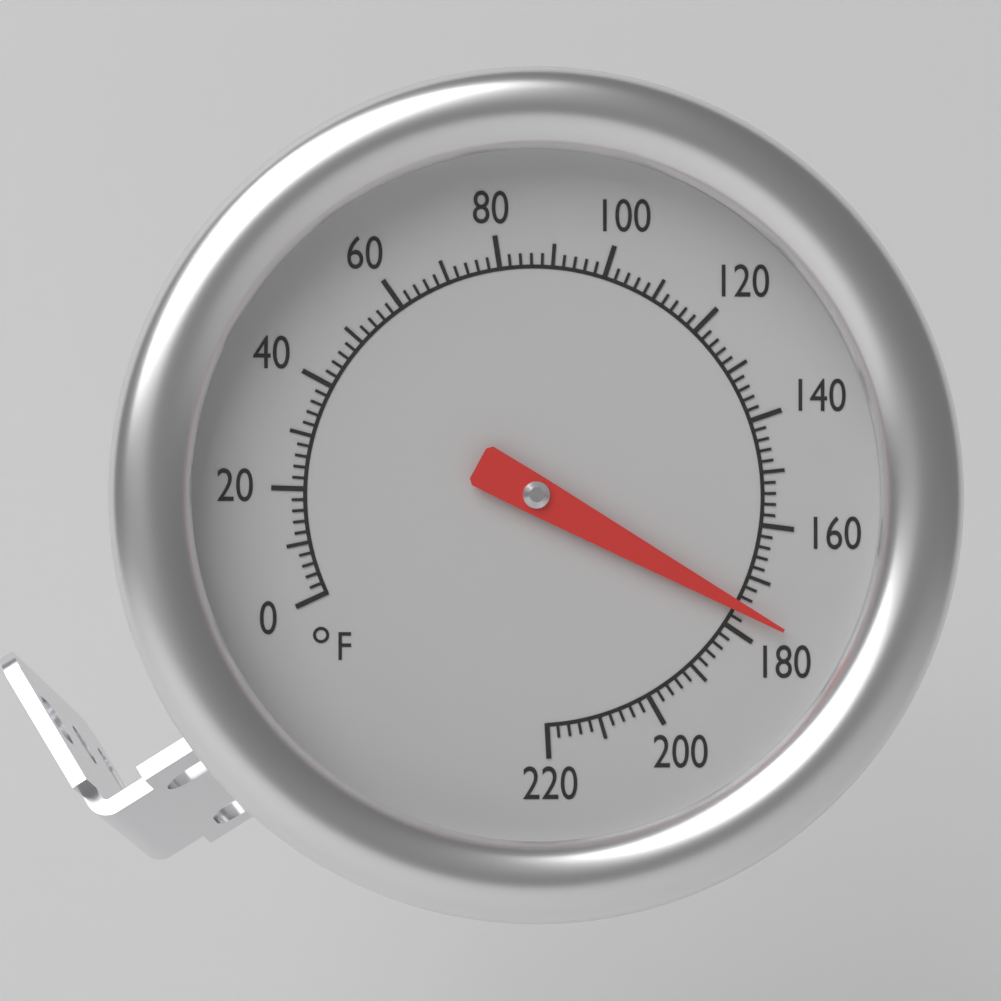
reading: 176 °F
